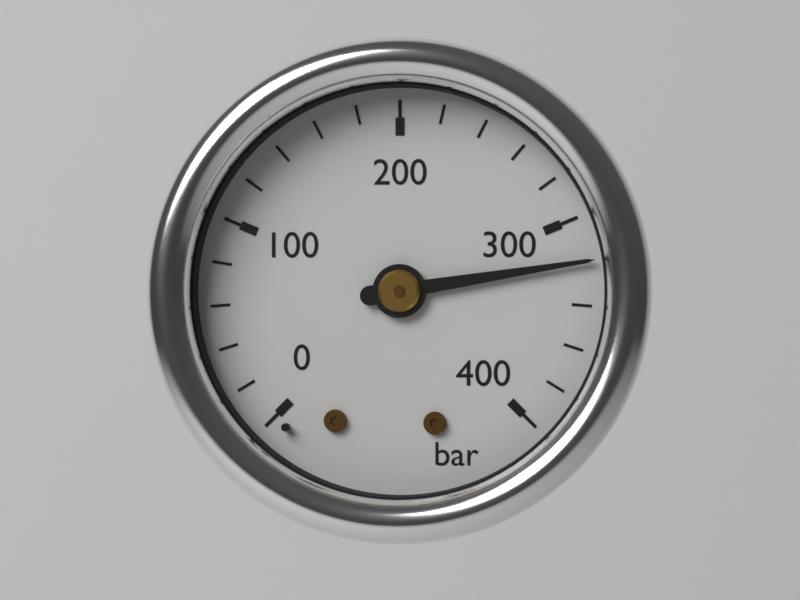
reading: 320 bar
